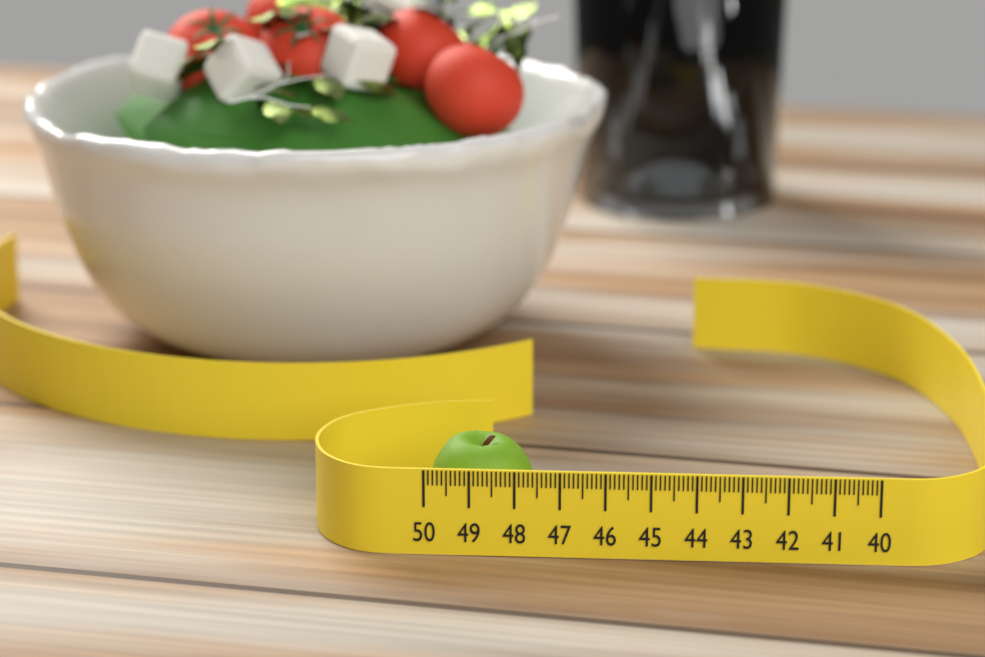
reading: 47.6 (no unit)
